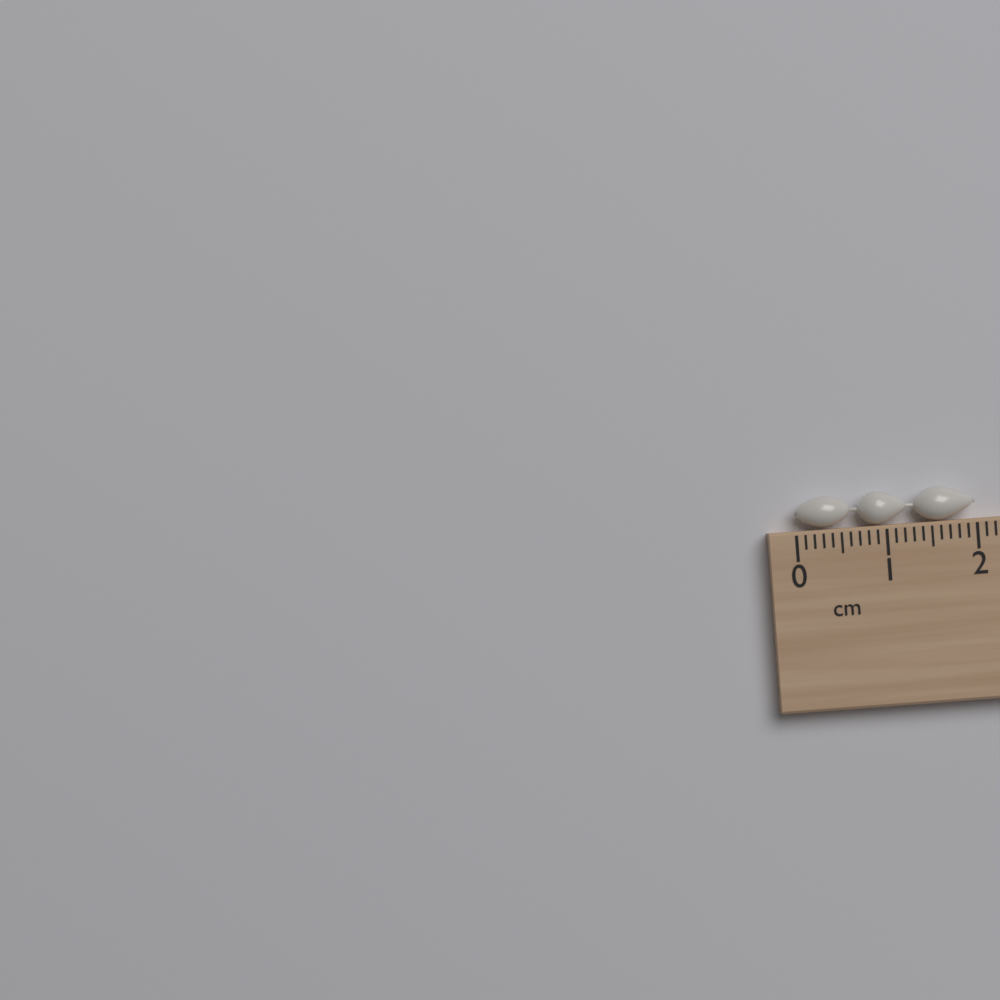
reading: 2.0 cm
